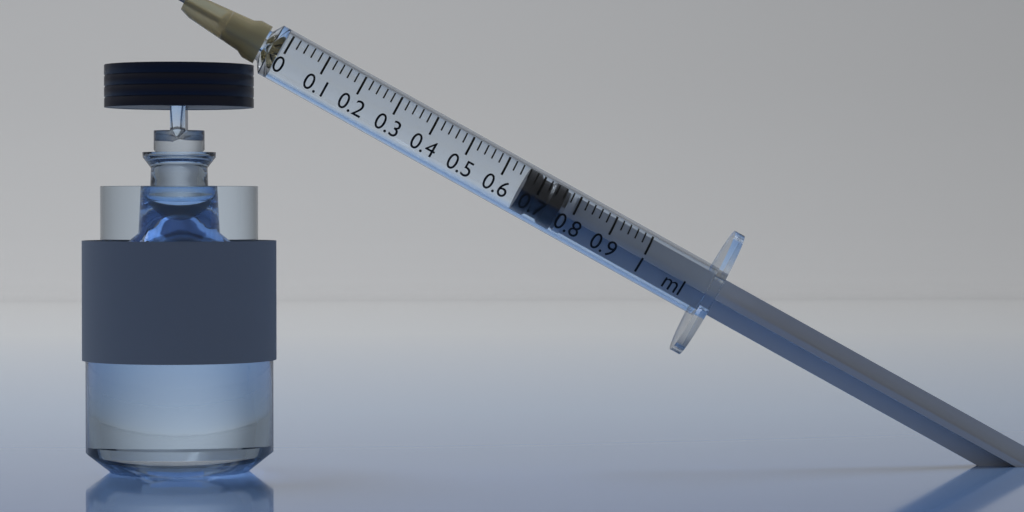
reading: 0.66 ml
